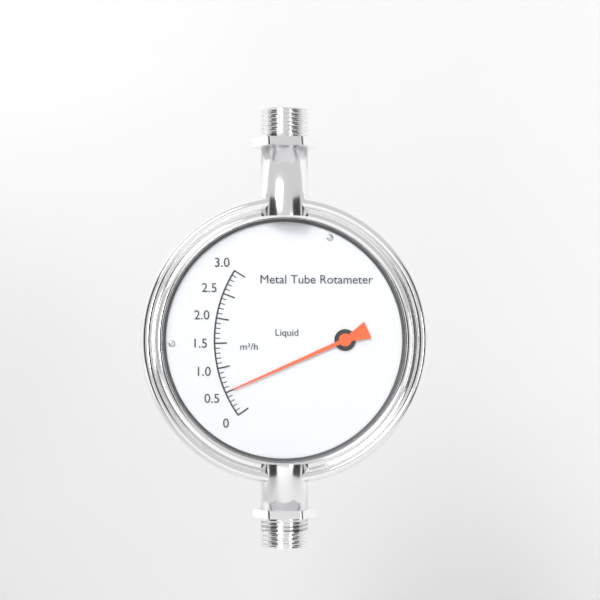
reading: 0.5 m³/h
